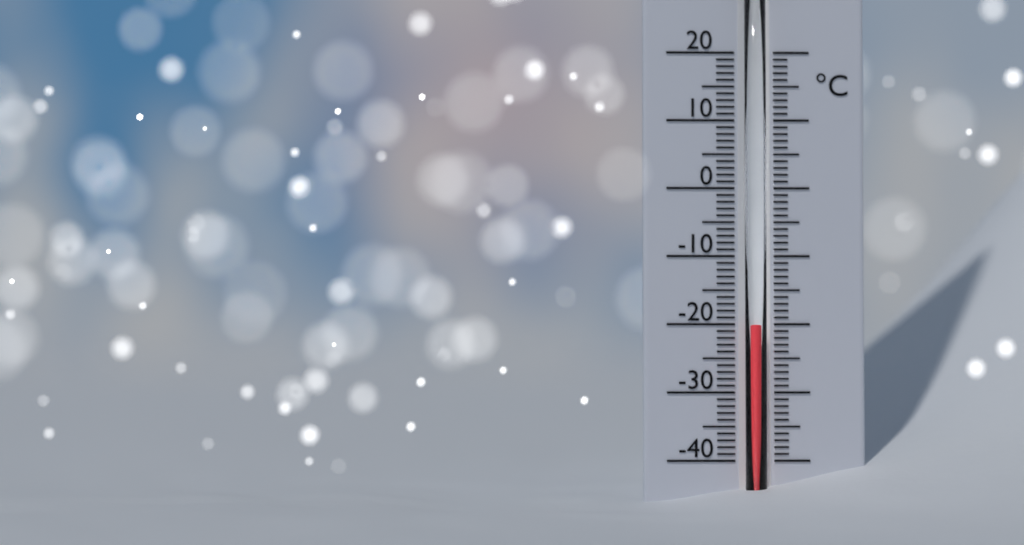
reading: -20 °C
